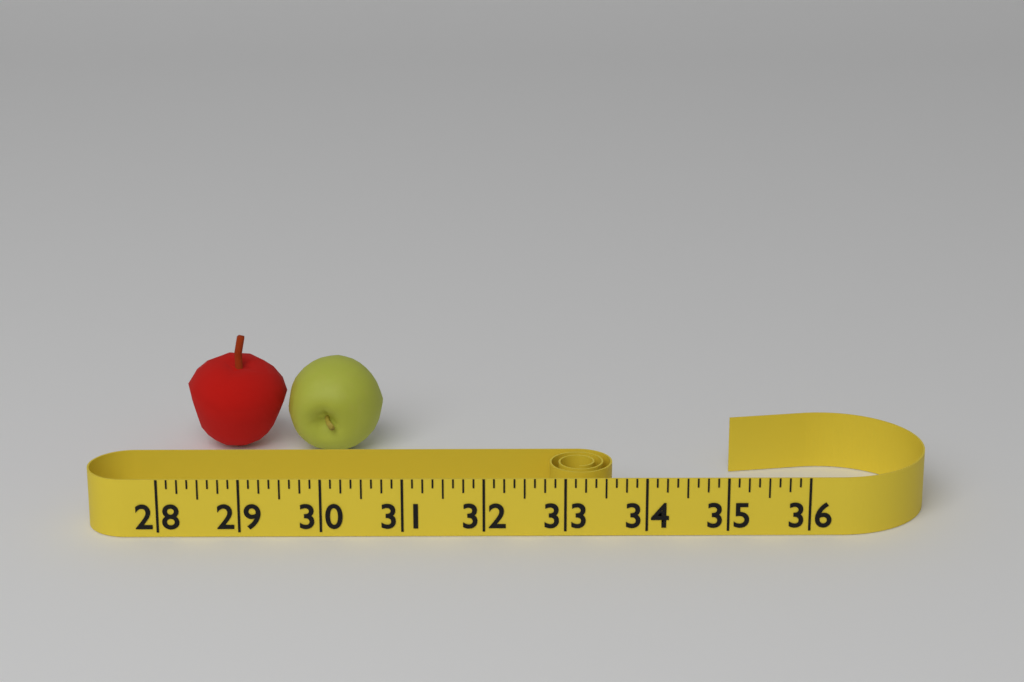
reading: 30.625 (no unit)
